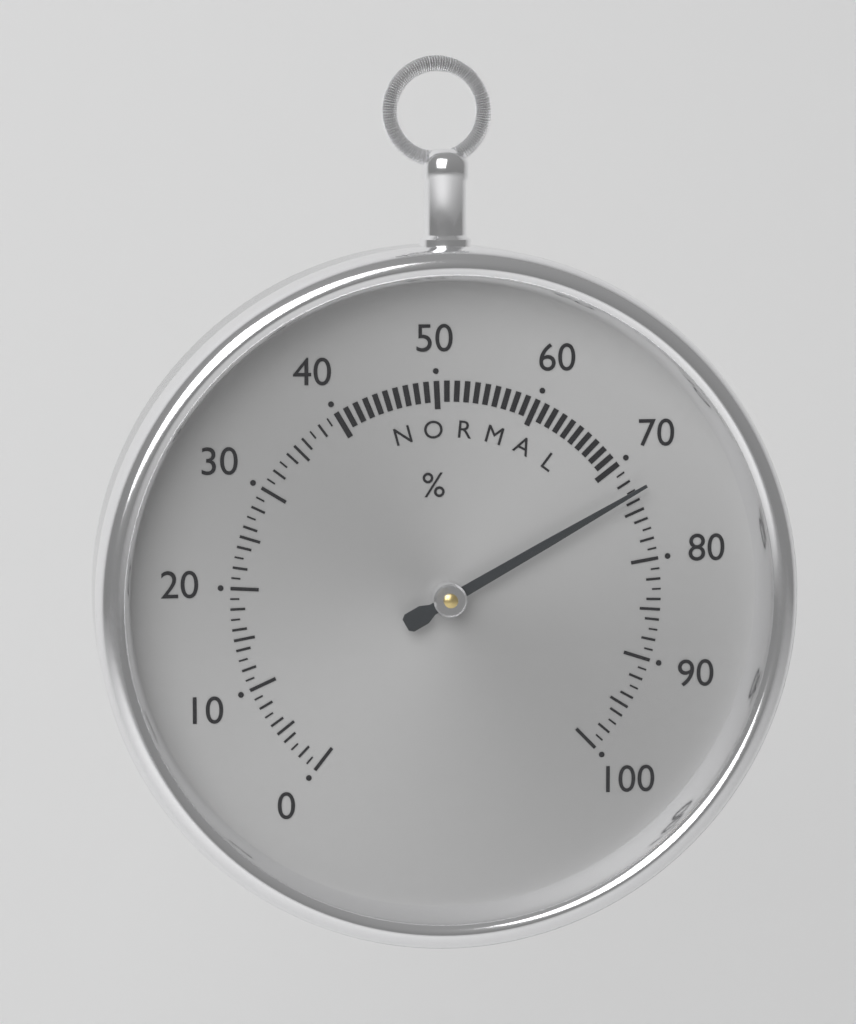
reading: 73 %
